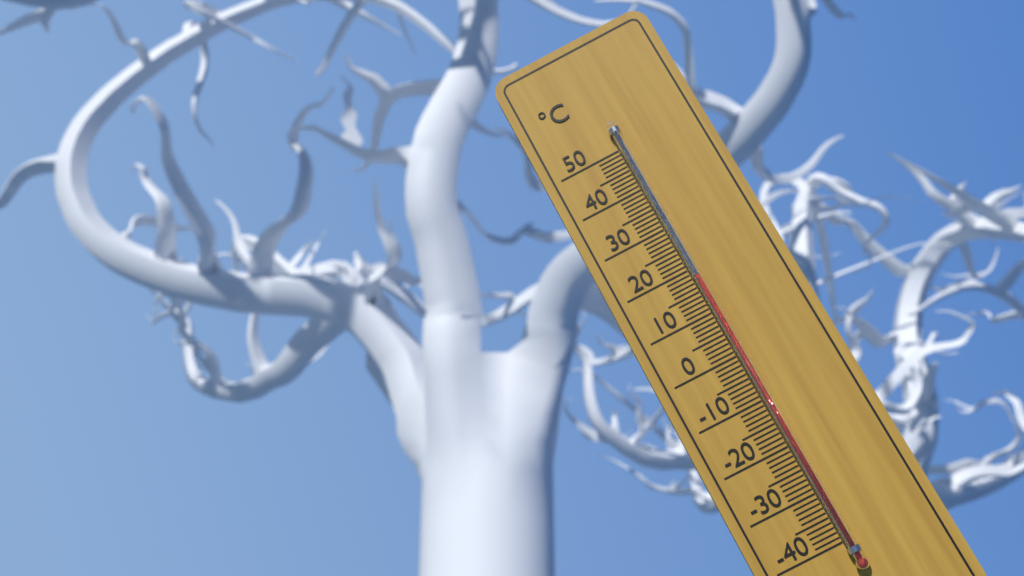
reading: 18 °C
